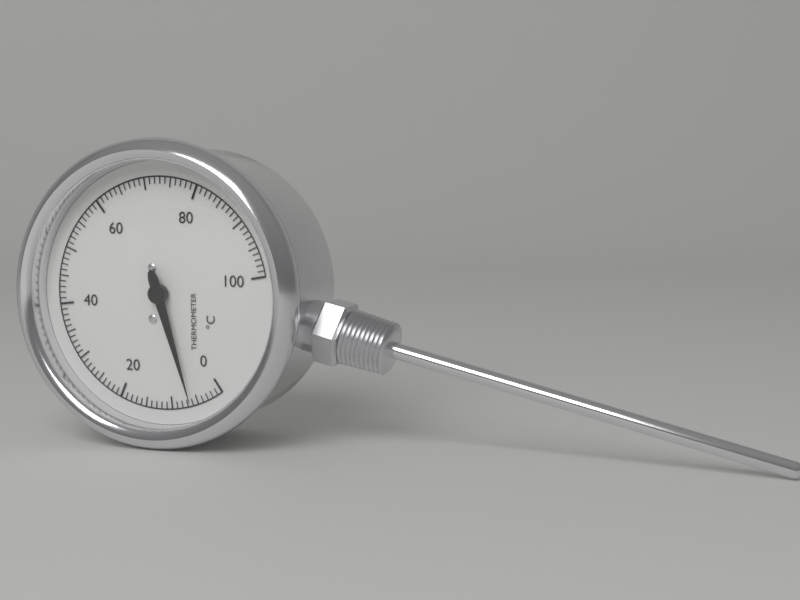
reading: 6 °C
